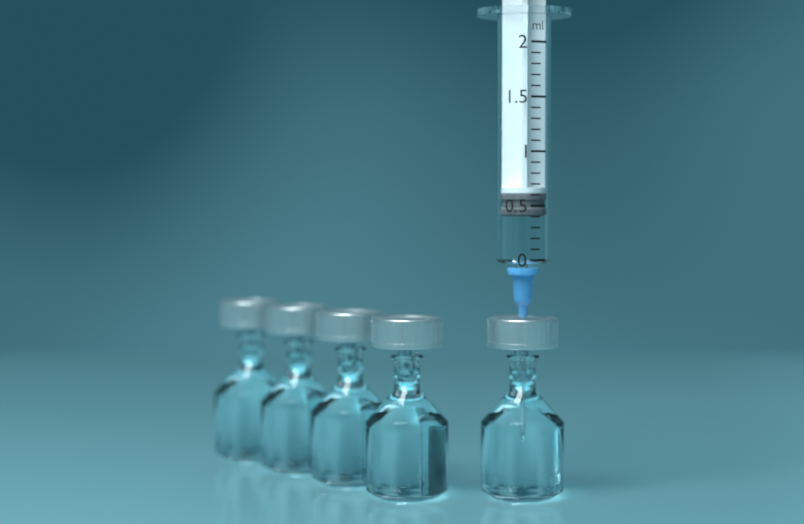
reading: 0.4 ml
